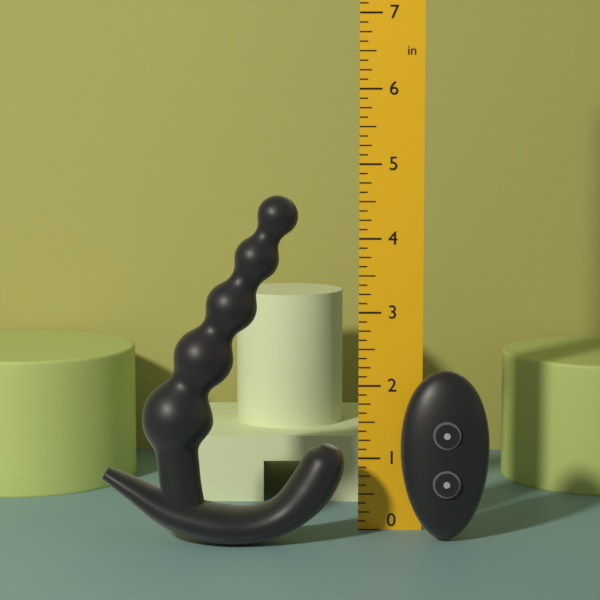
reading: 4.625 in
